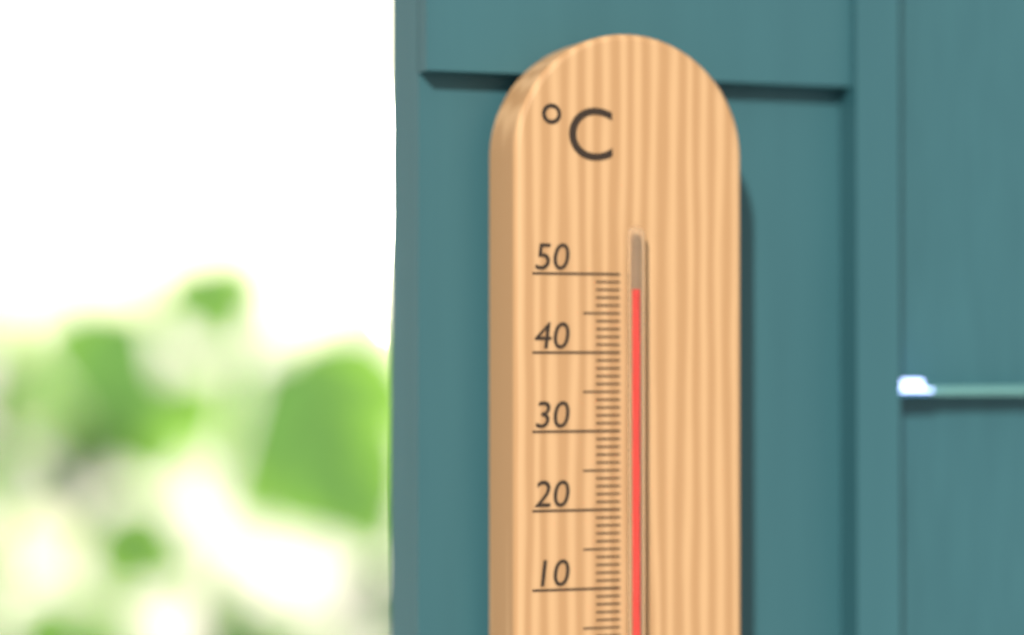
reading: 48 °C
